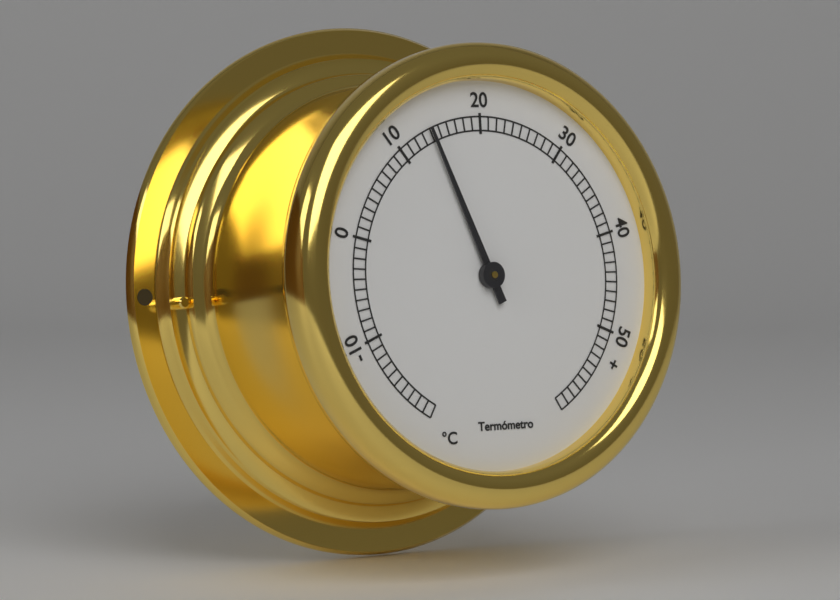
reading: 14 °C
